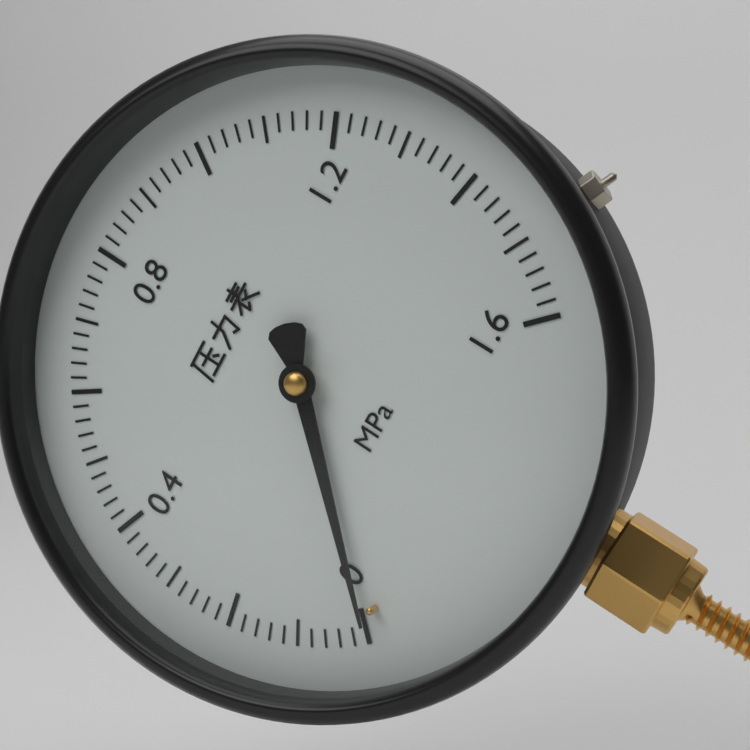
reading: 0.00 MPa
